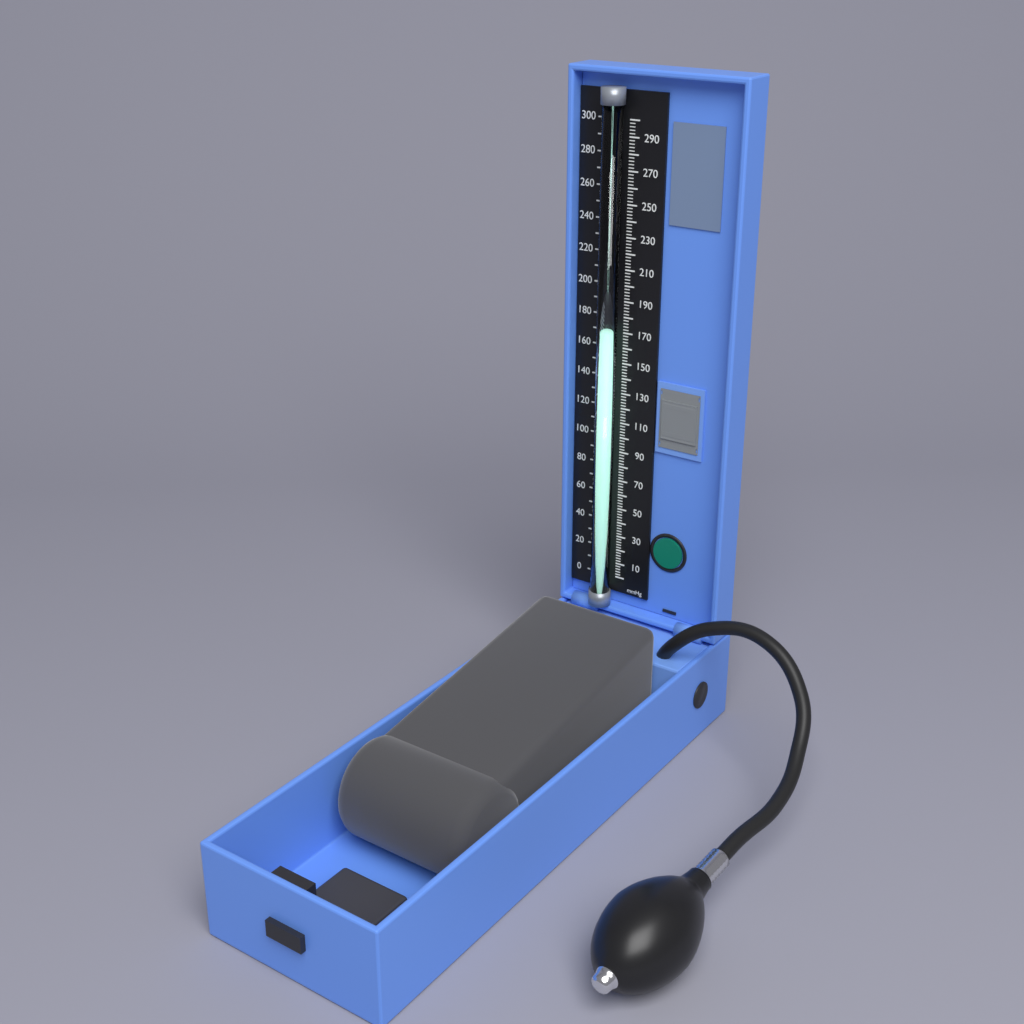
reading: 170 mmHg
